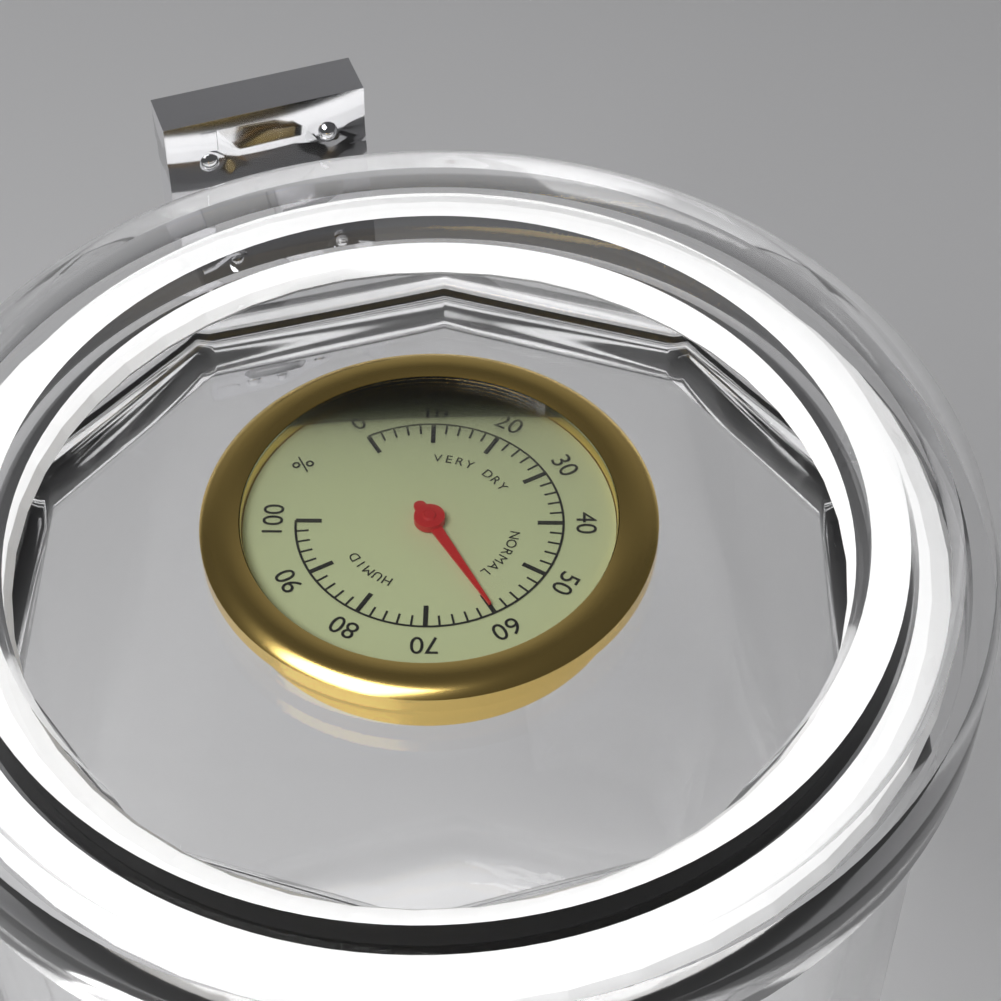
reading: 60 %
